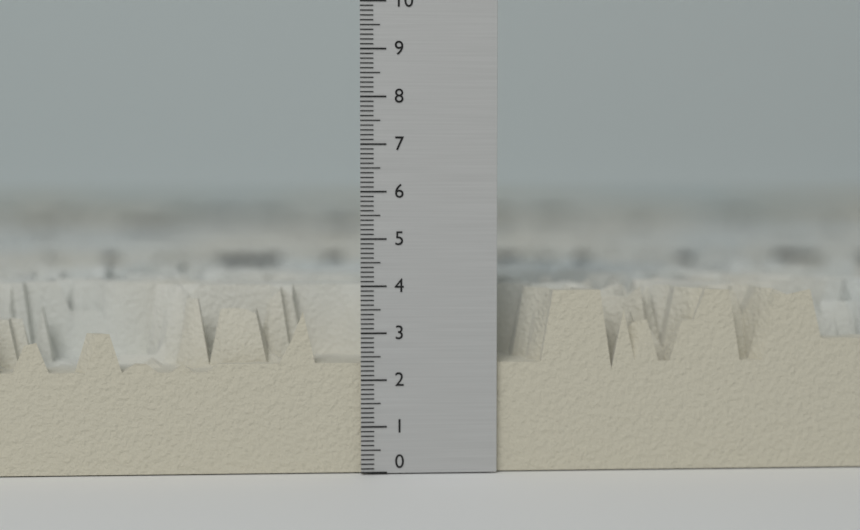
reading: 3.9 (no unit)
